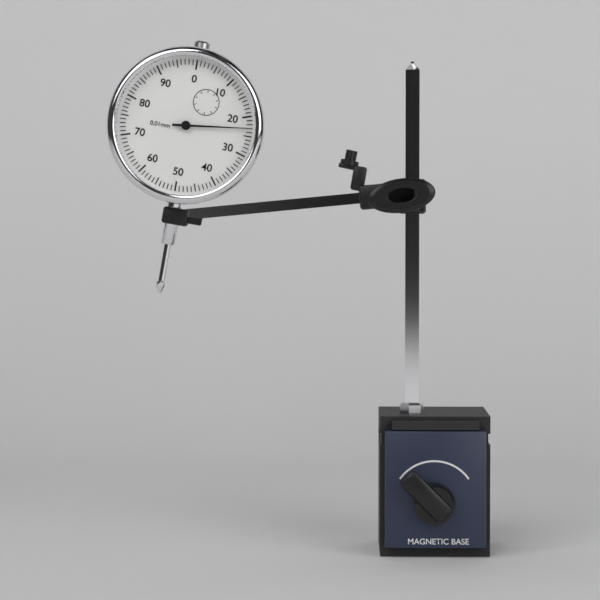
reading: 0.23 mm
